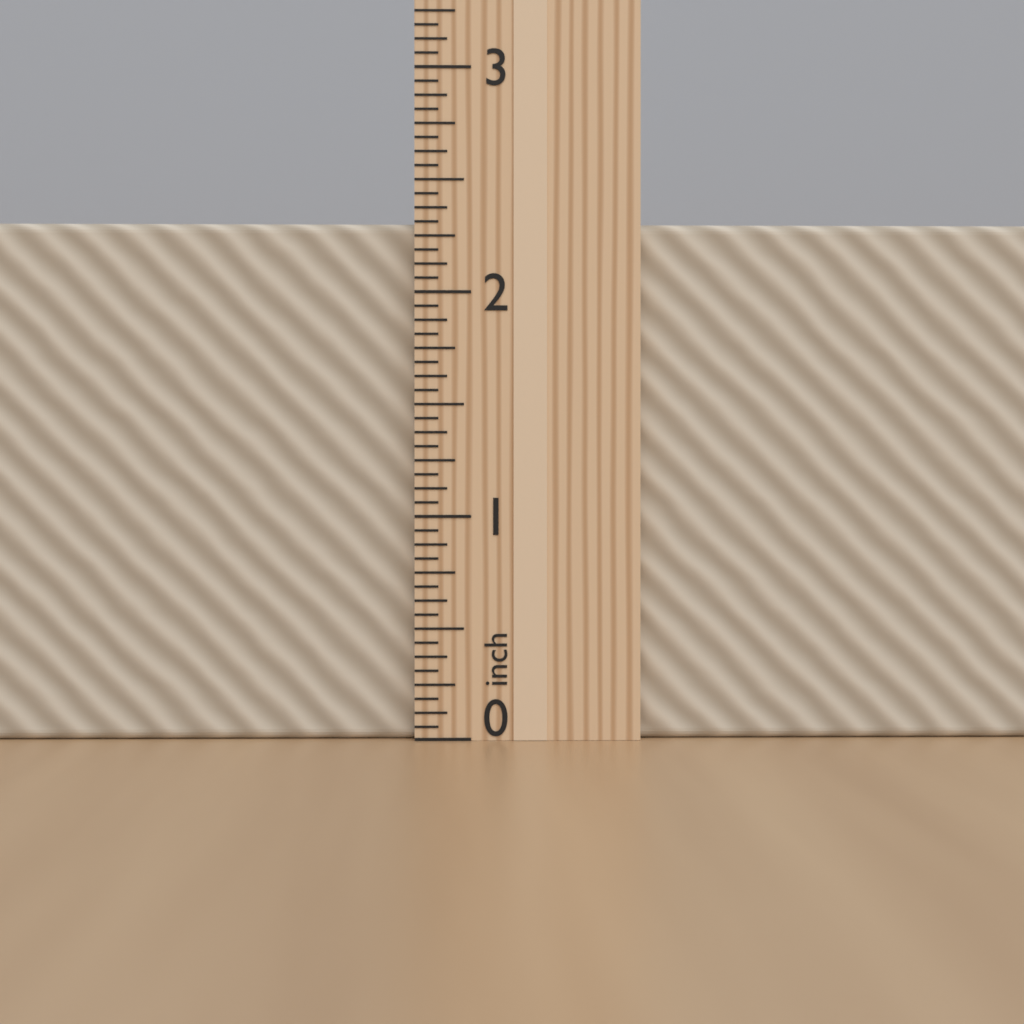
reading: 2.3125 in
